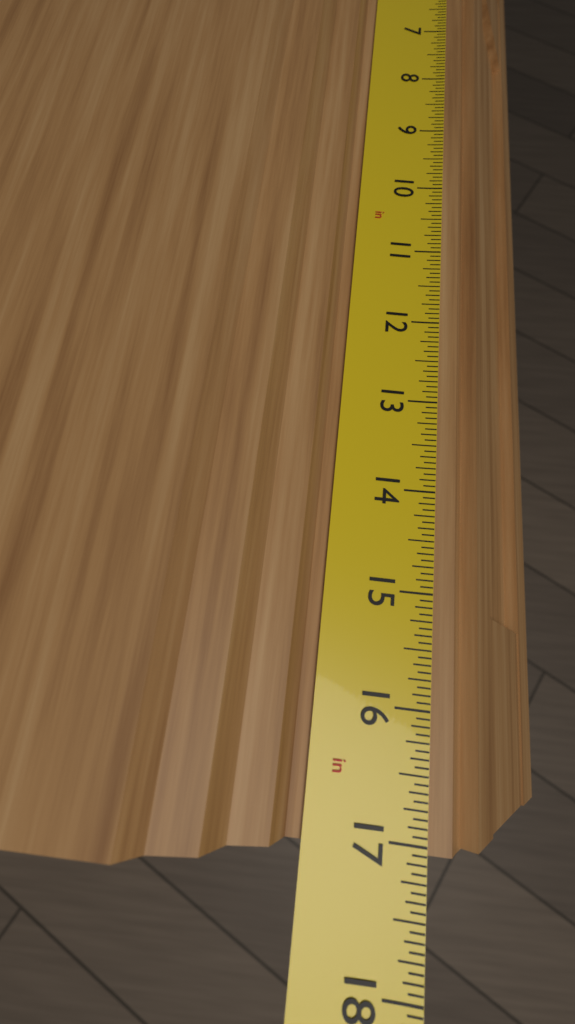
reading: 17.0625 in
